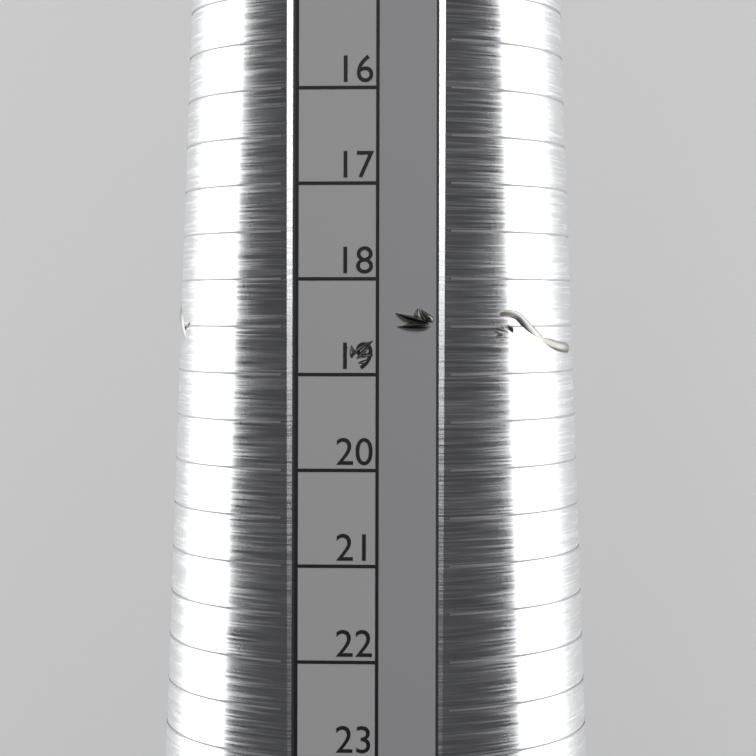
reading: 19.0 (no unit)
